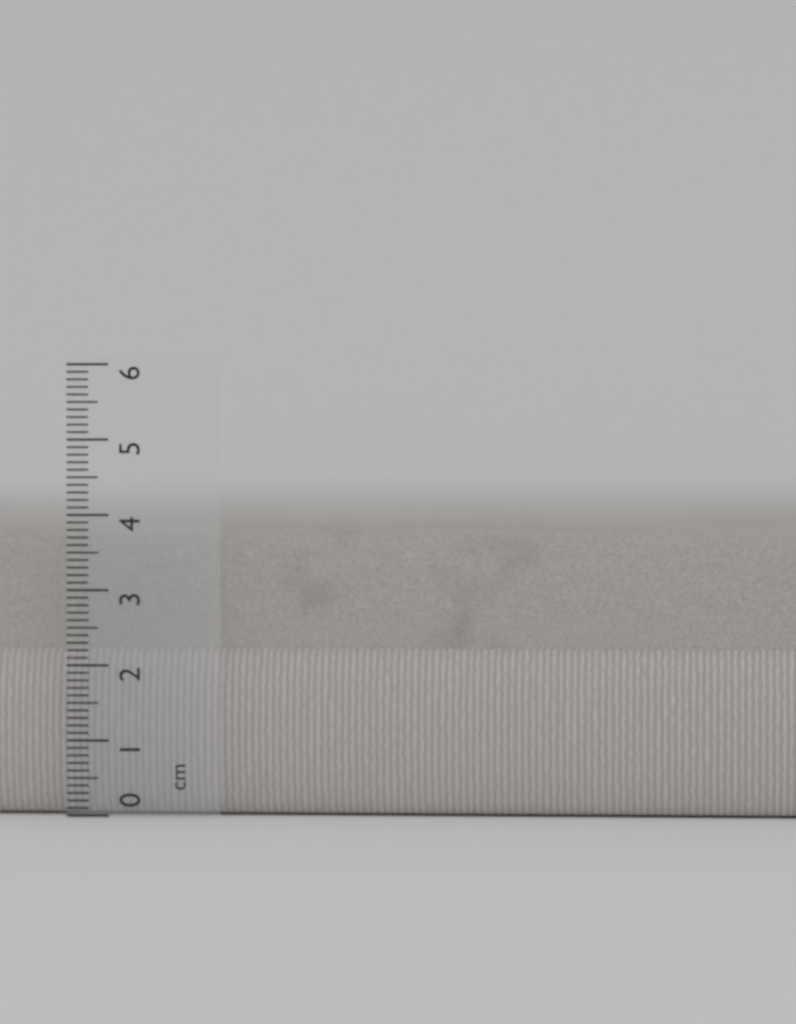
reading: 3.8 cm
